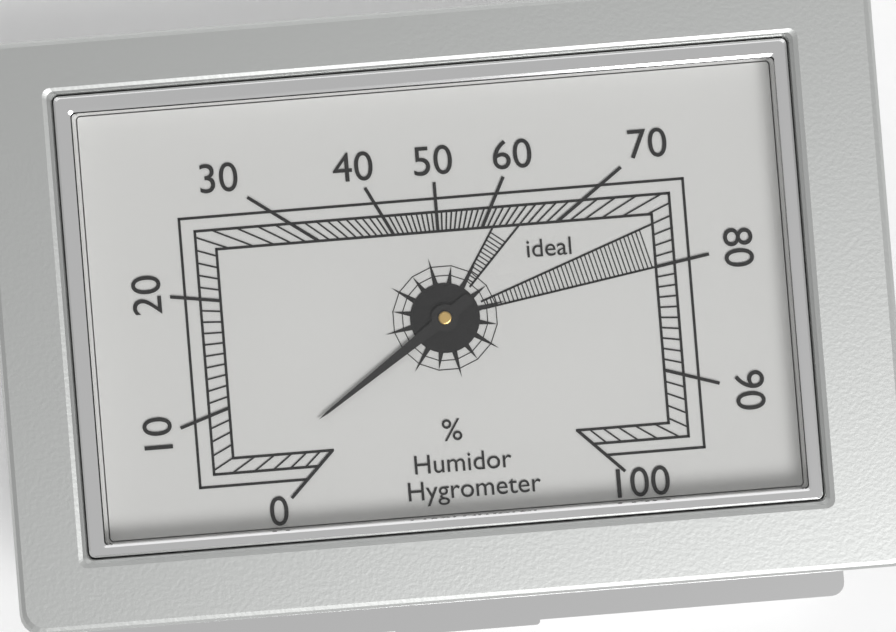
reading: 4 %
